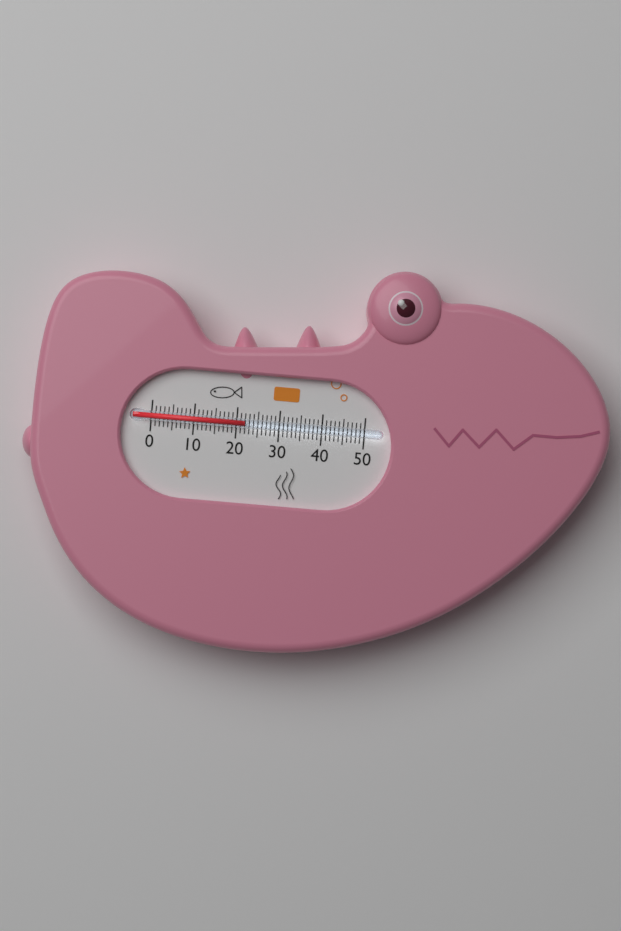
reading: 22 (no unit)
